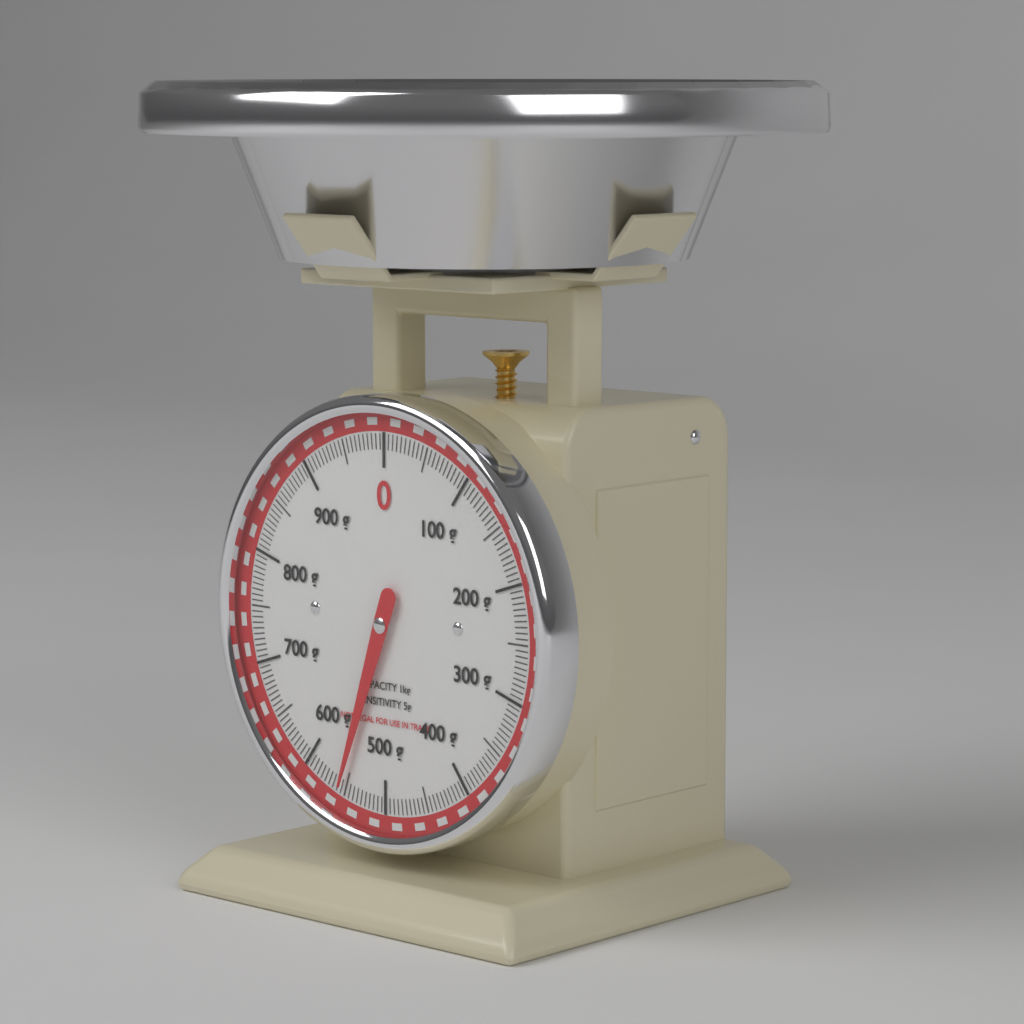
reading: 555 g
